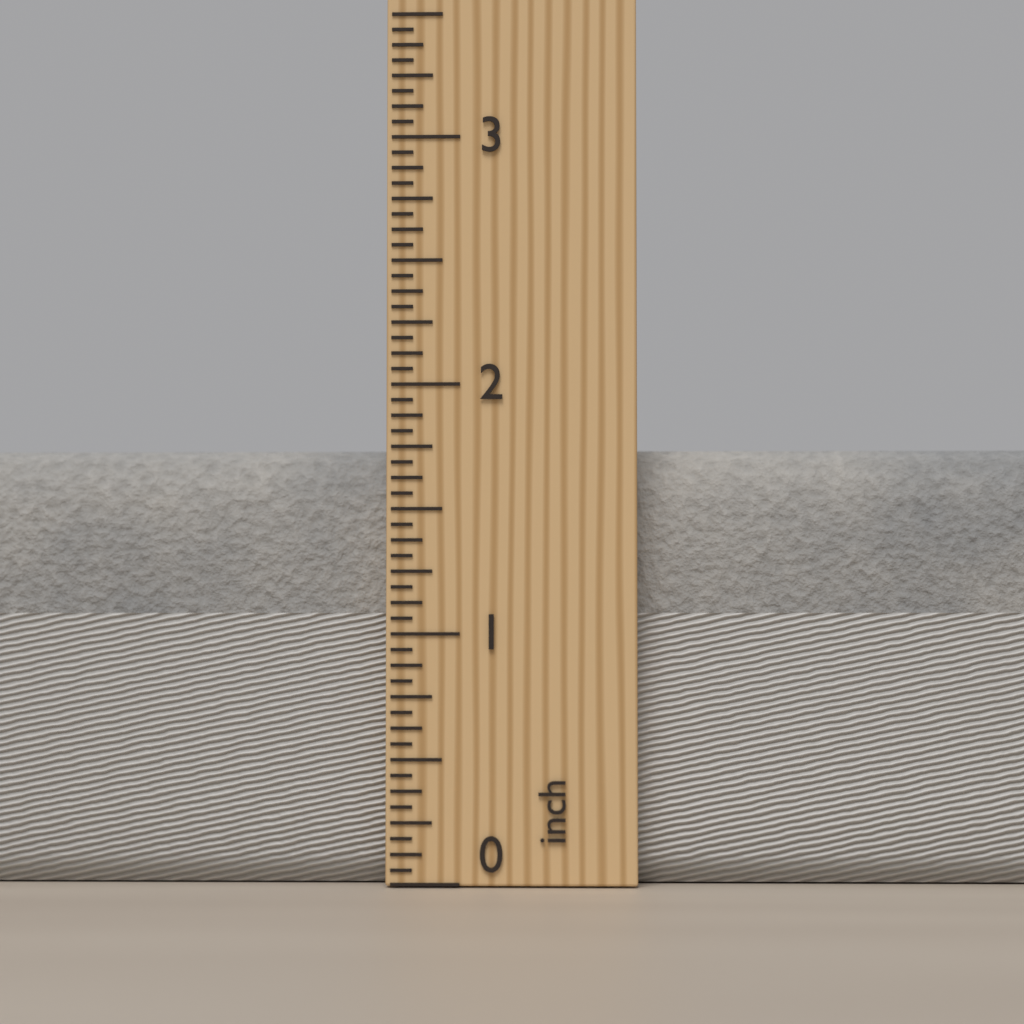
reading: 1.7500 inch
